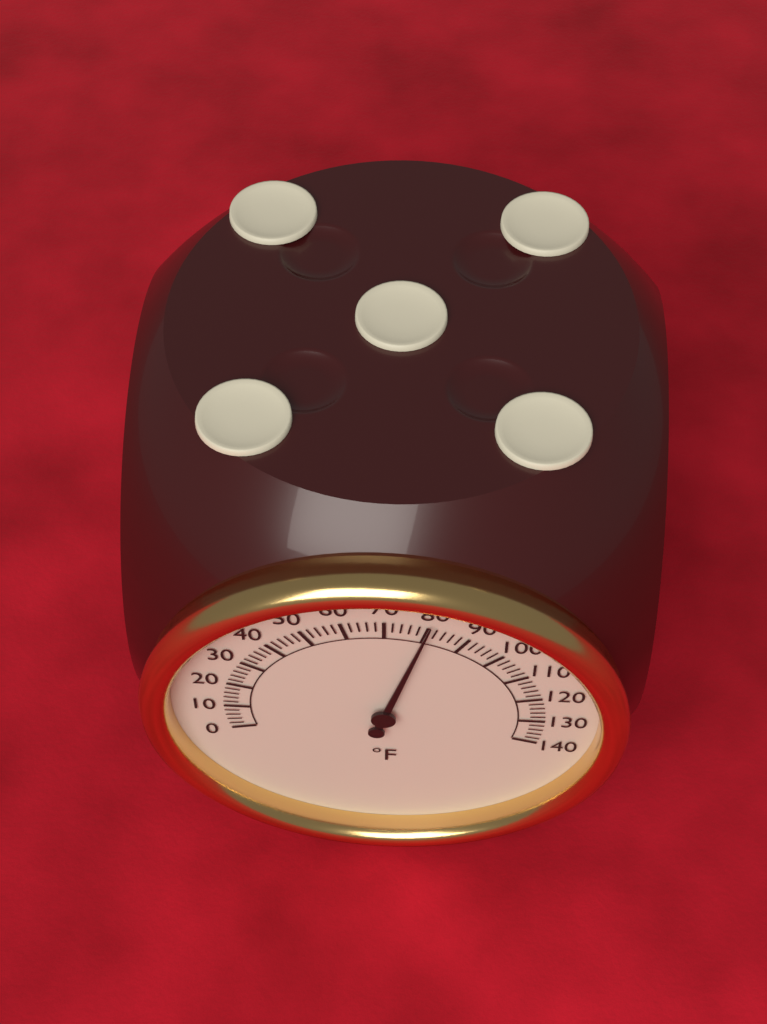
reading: 80 °F
